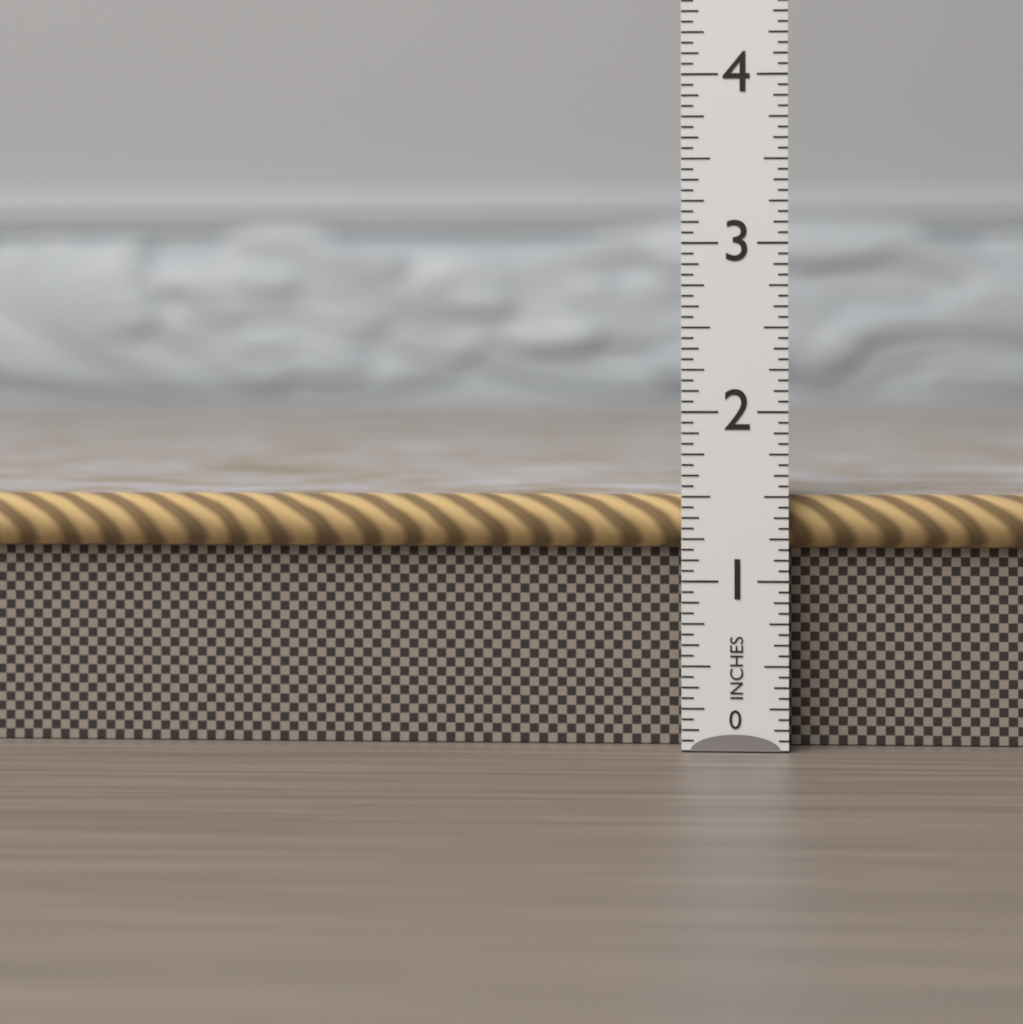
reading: 1.5000 in
